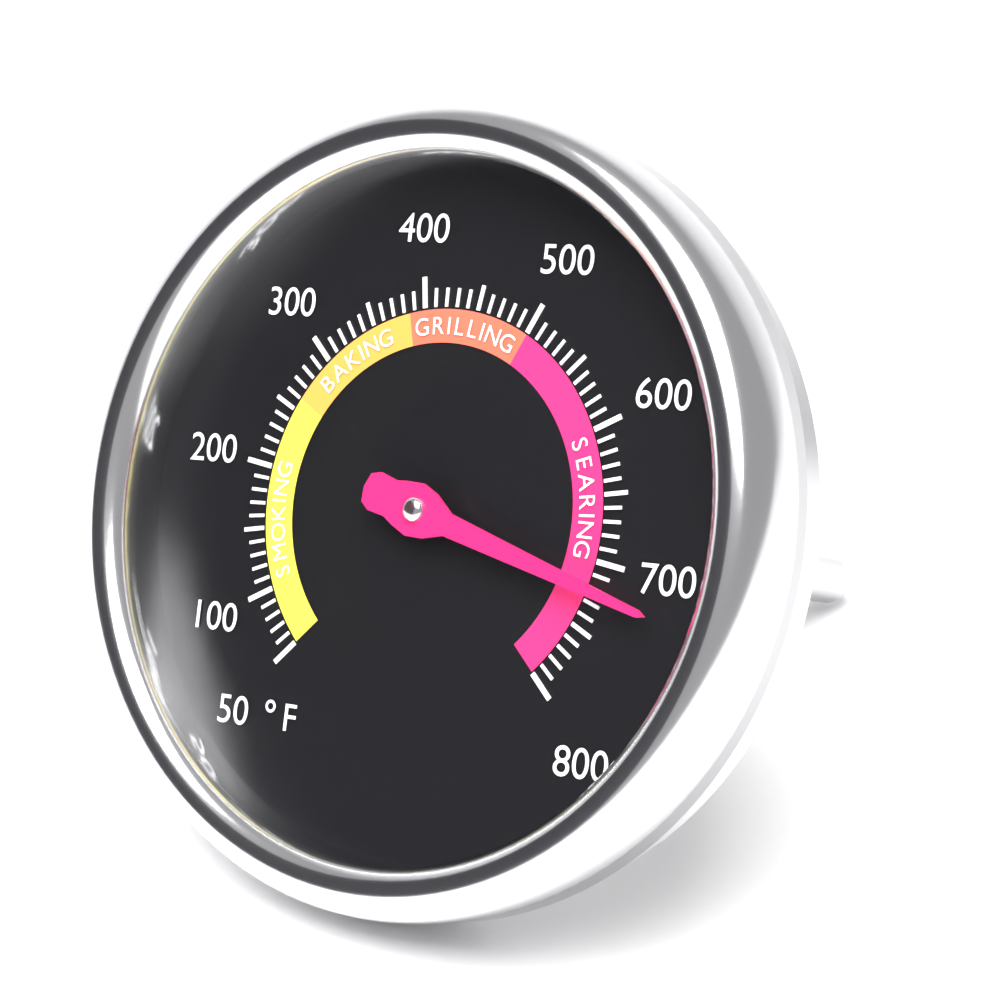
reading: 720 °F
